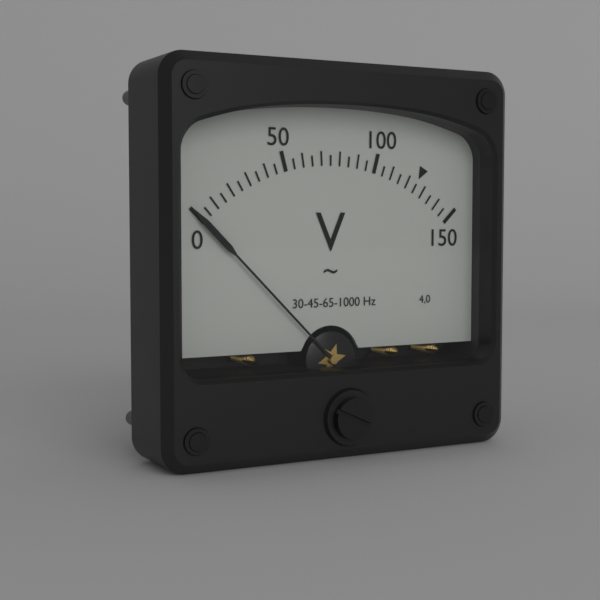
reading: 0 V
